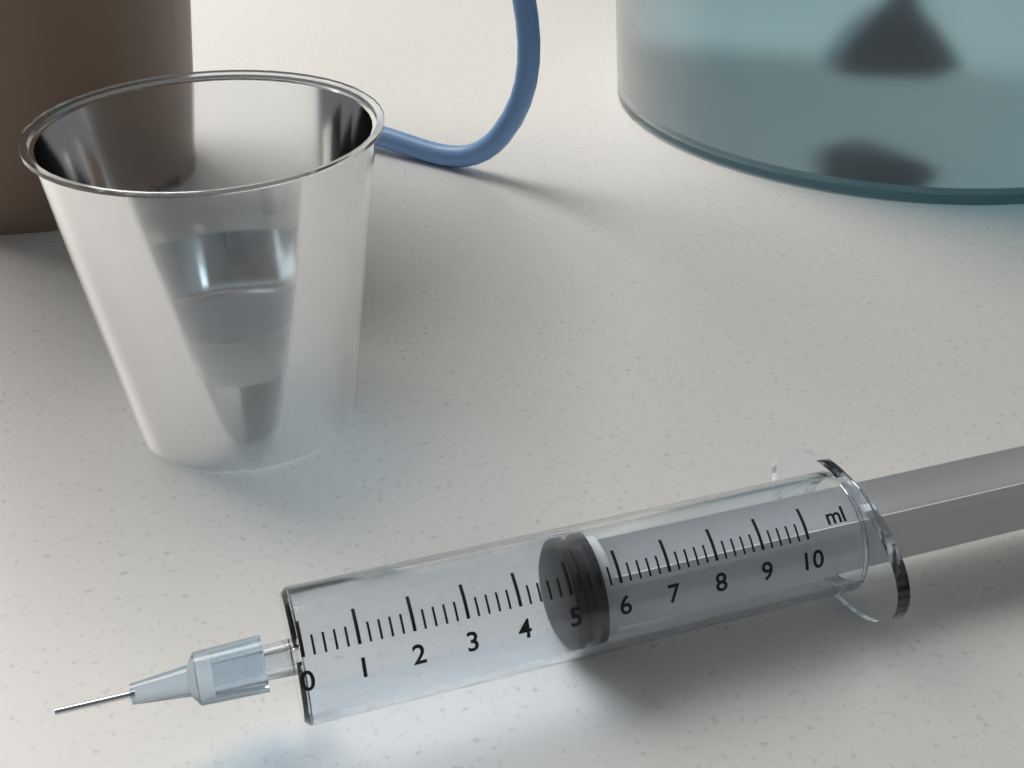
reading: 5.0 ml
